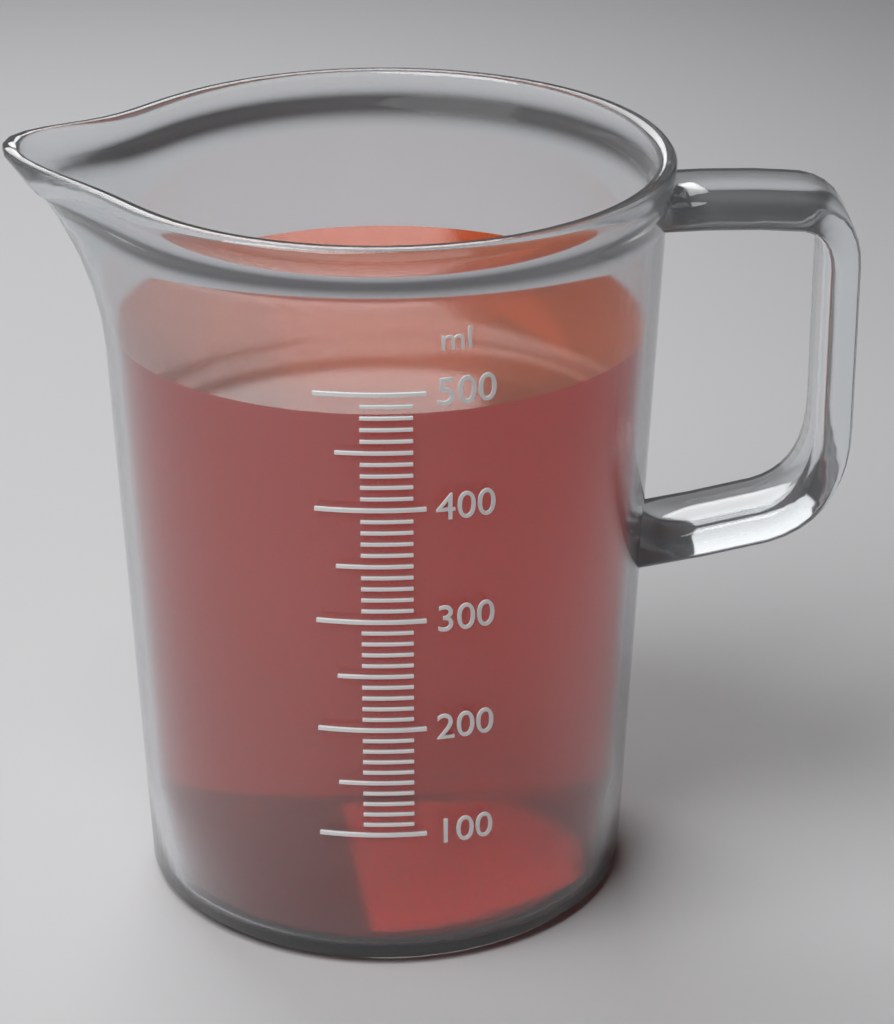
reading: 480 ml
